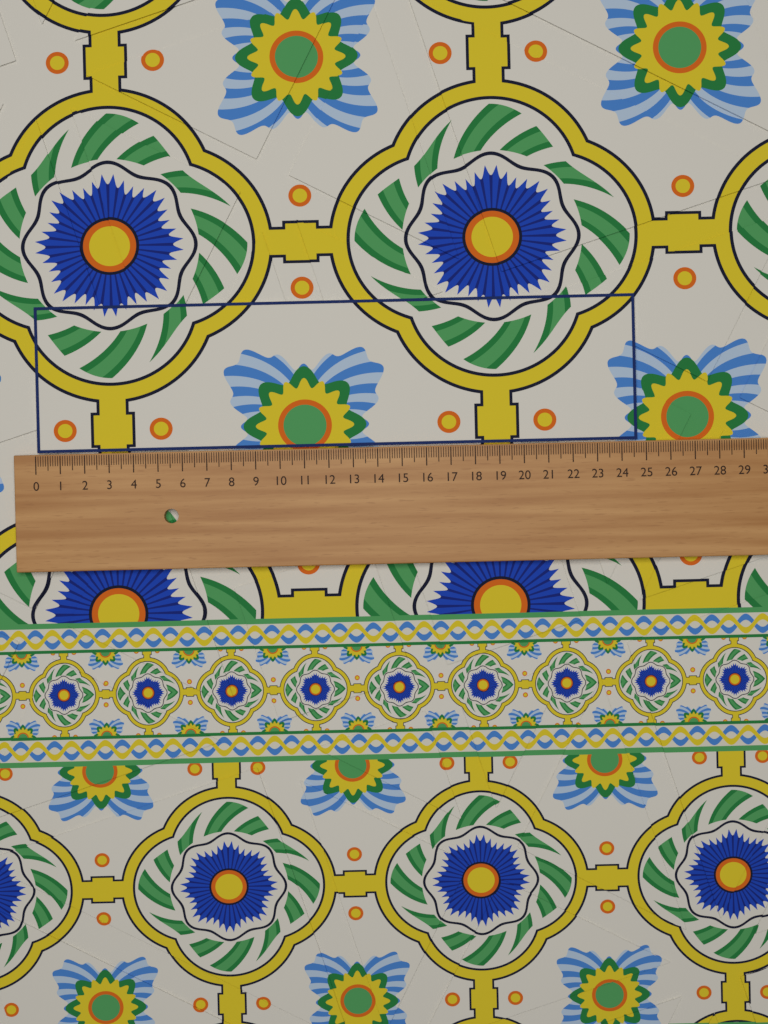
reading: 24.7 (no unit)
